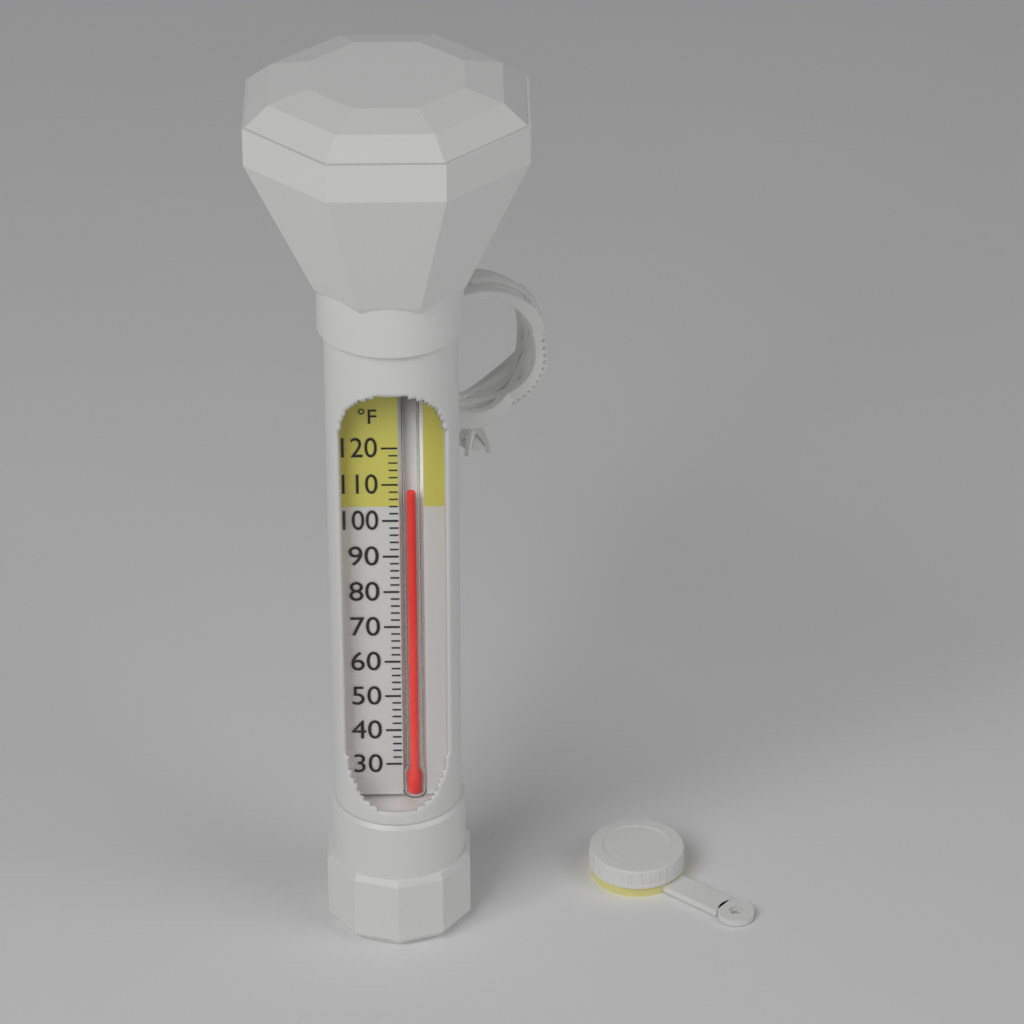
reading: 108 °F
